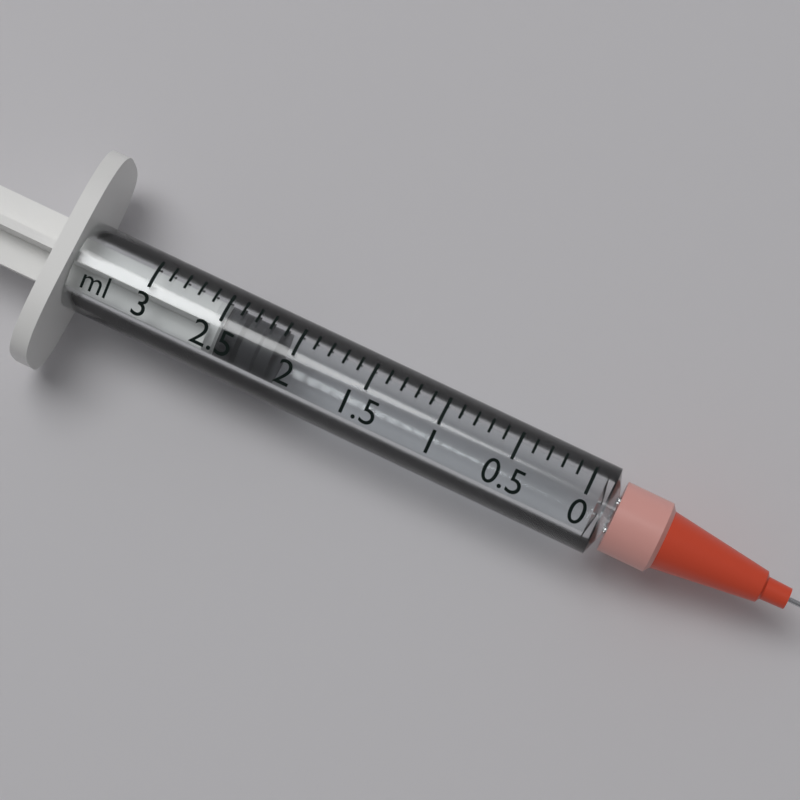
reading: 2.1 ml
